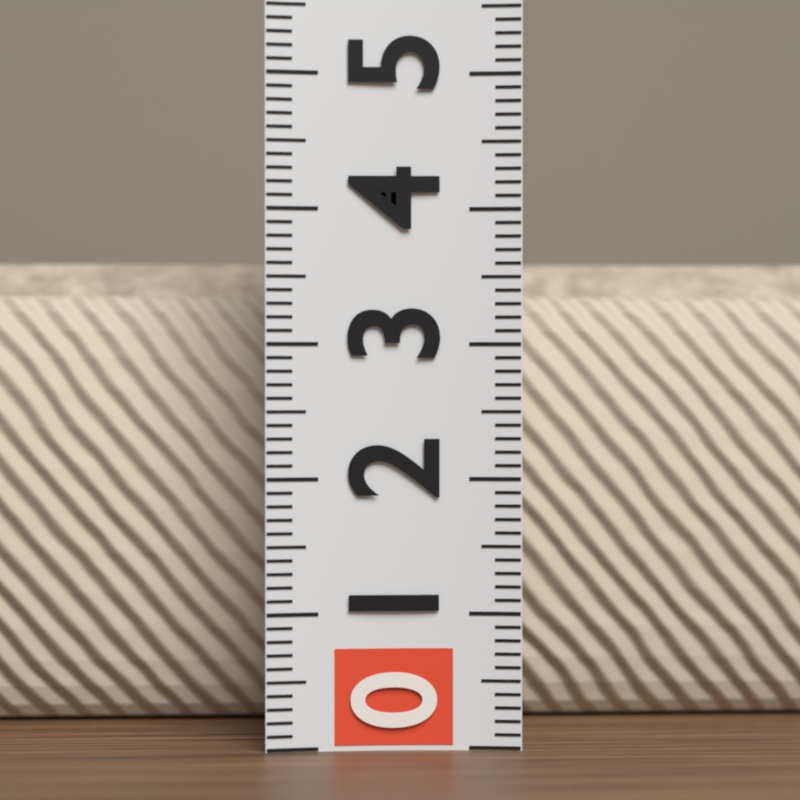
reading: 3.7 (no unit)
